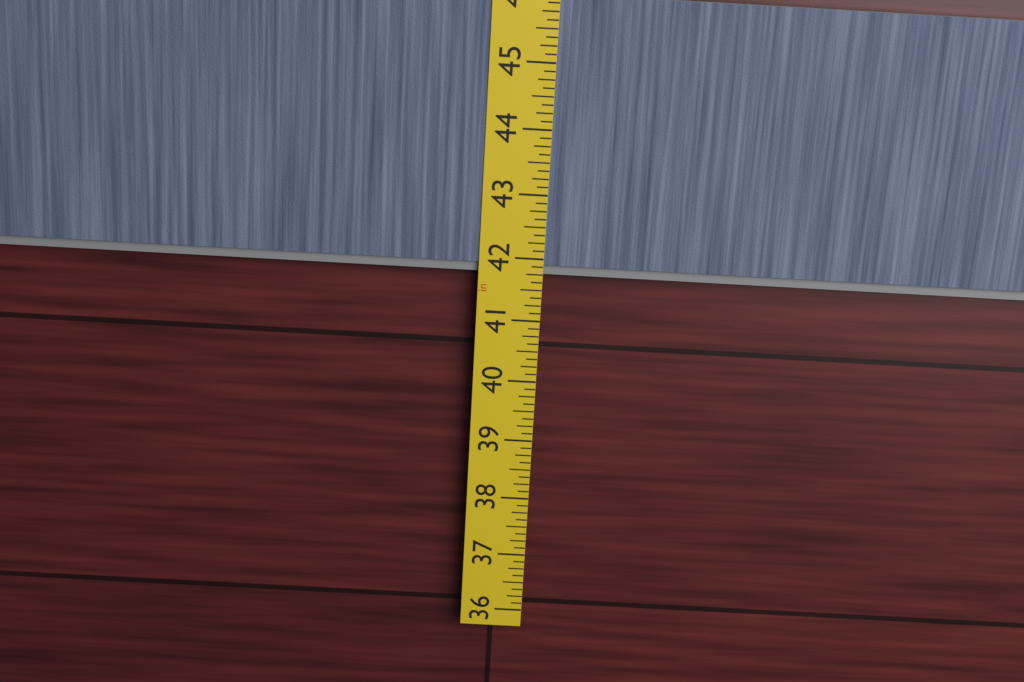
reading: 41.750 in
